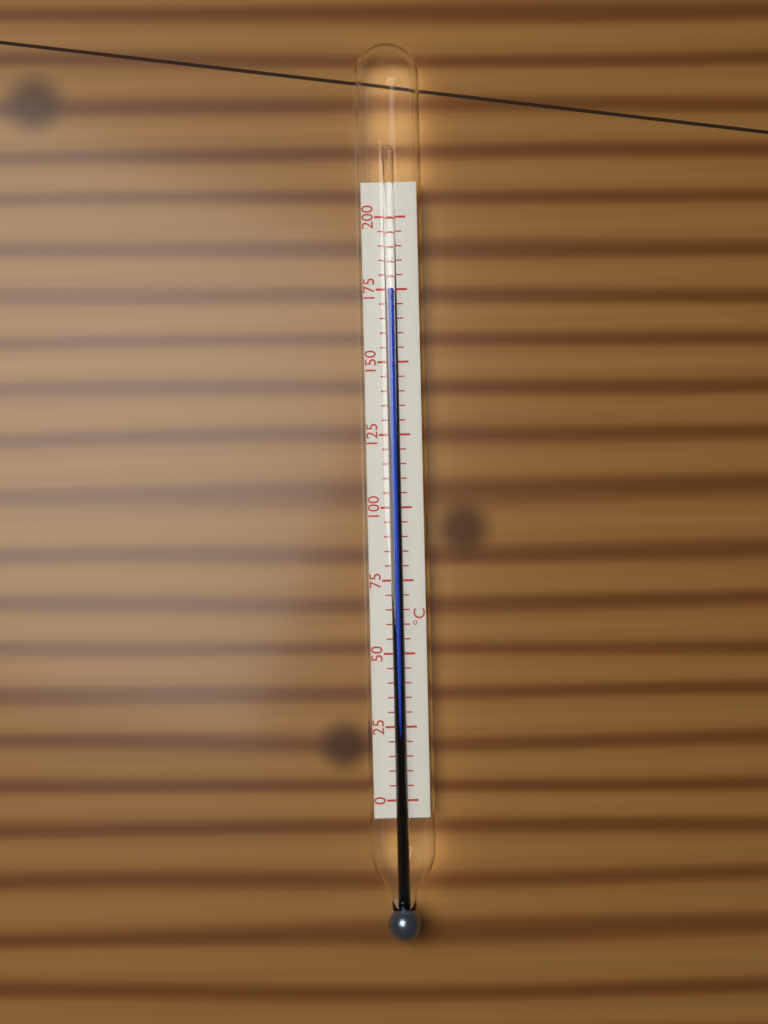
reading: 175 °C
